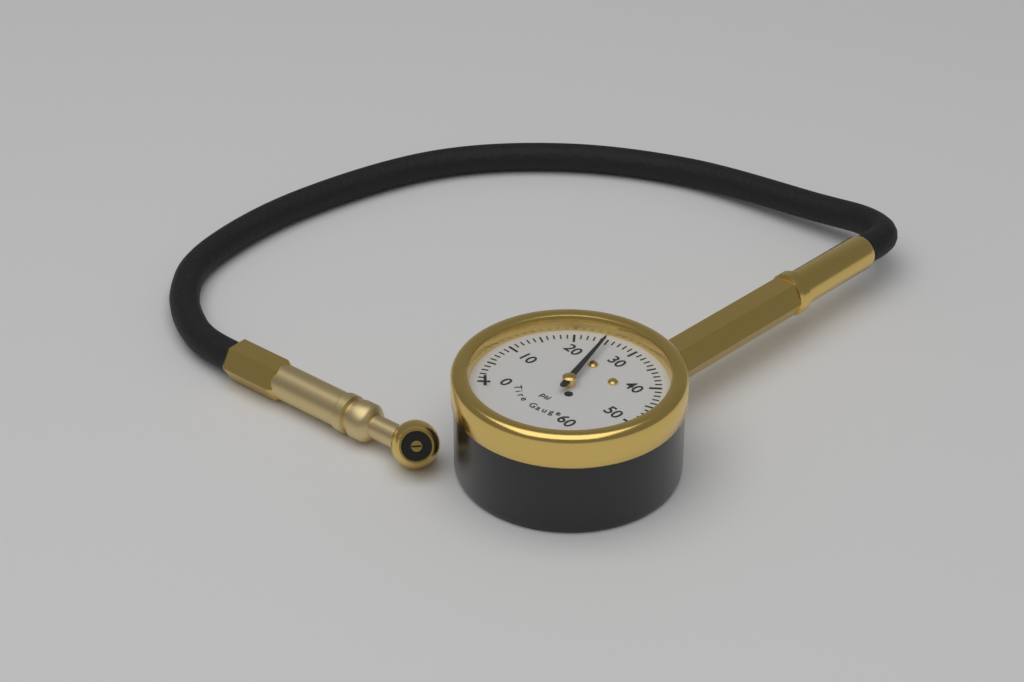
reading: 25 psi
